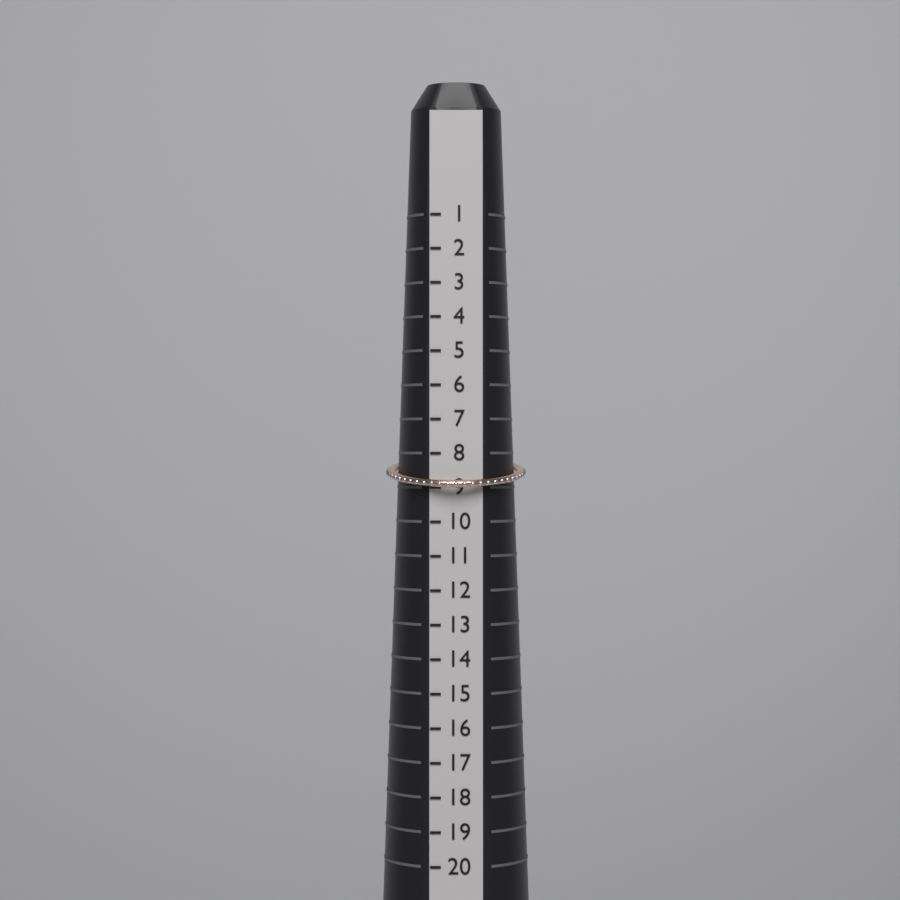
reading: 9 (no unit)
